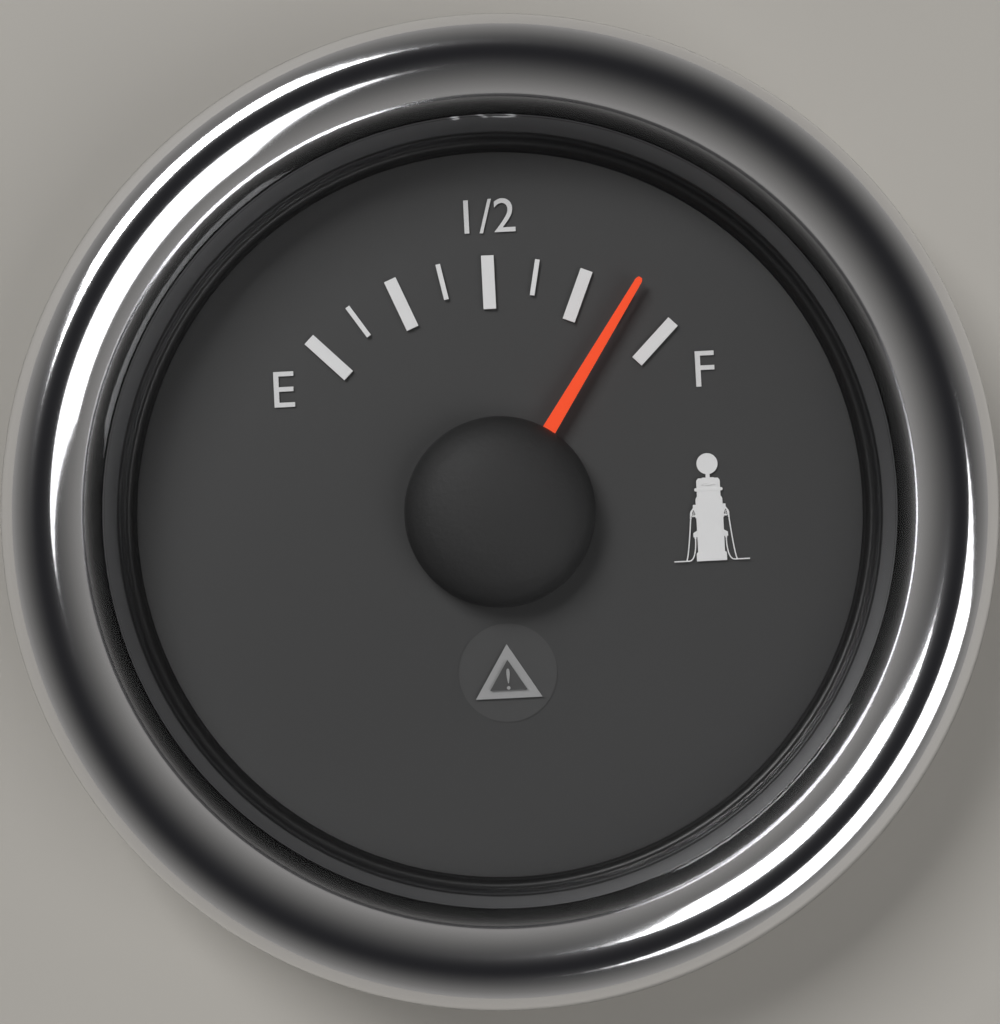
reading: 0.875 (no unit)
